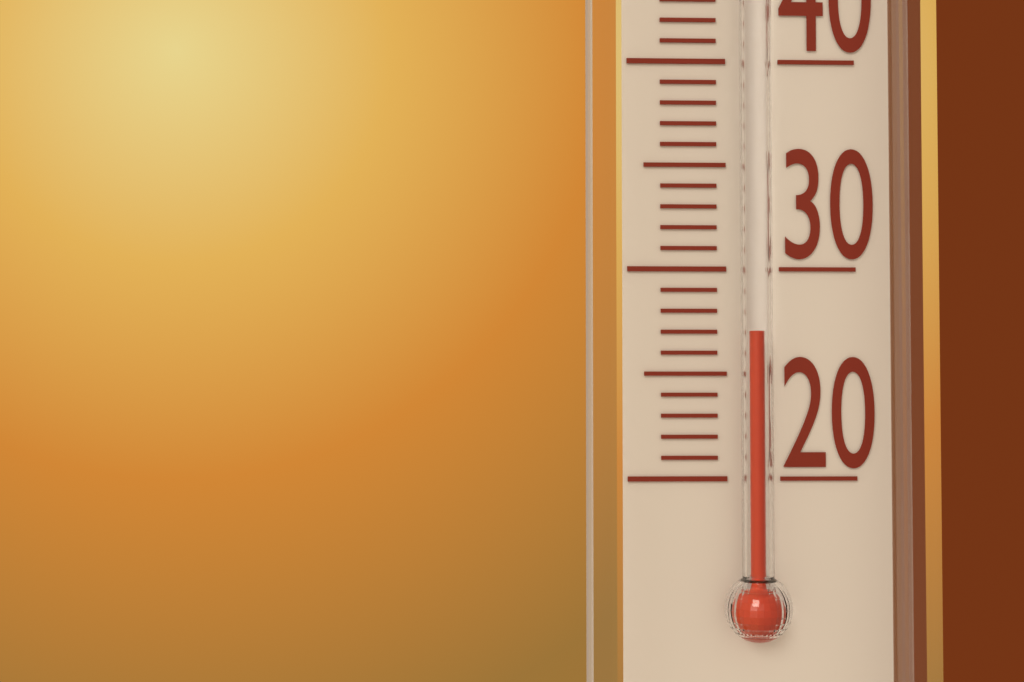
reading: 27 °C
